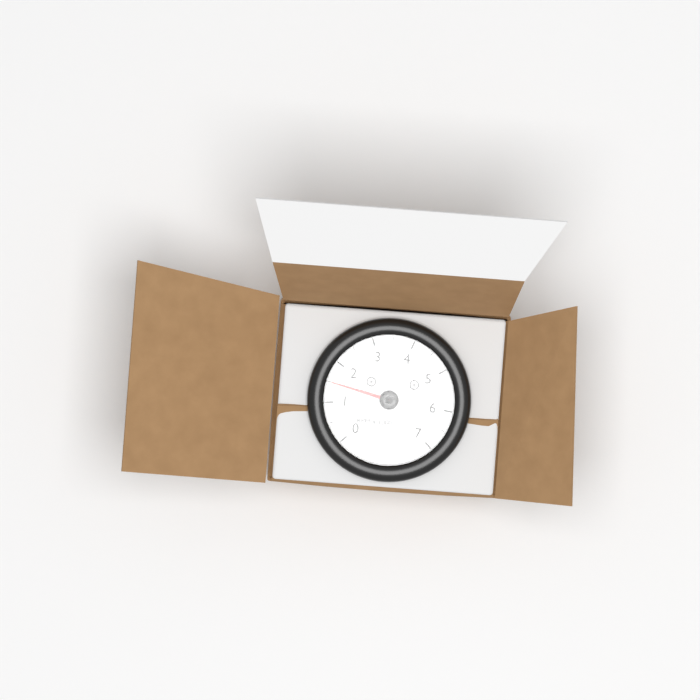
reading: 1.5 RPM x 1000
